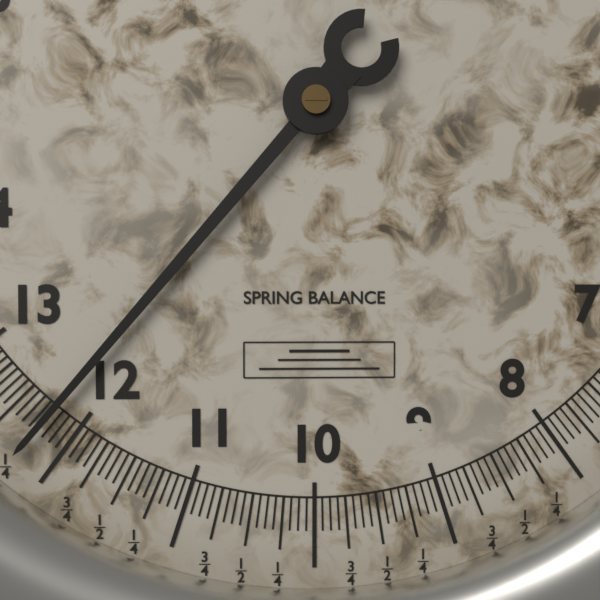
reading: 12.2500 (no unit)
